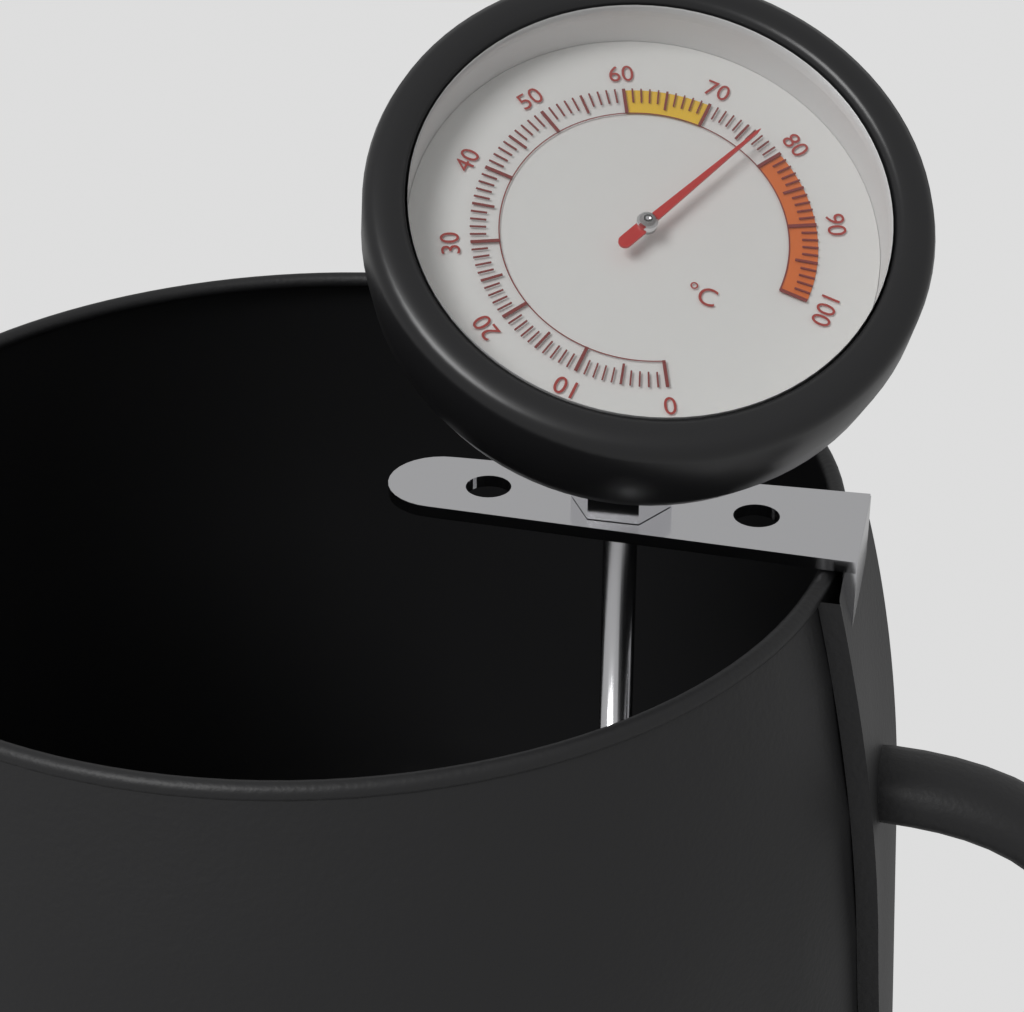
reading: 77 °C
